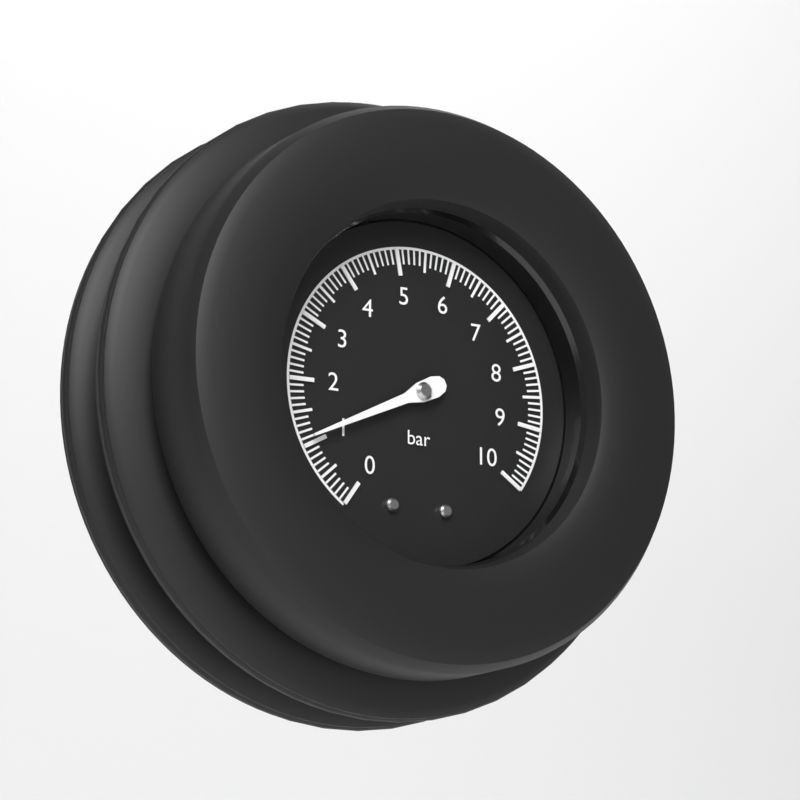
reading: 1.1 bar
